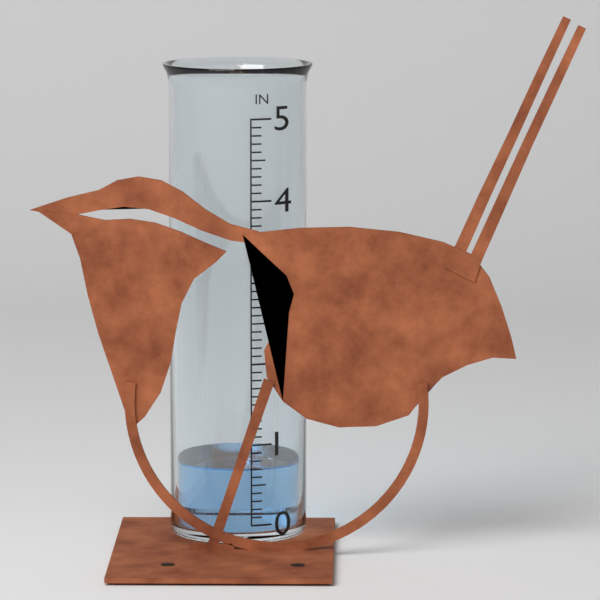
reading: 0.7 in
